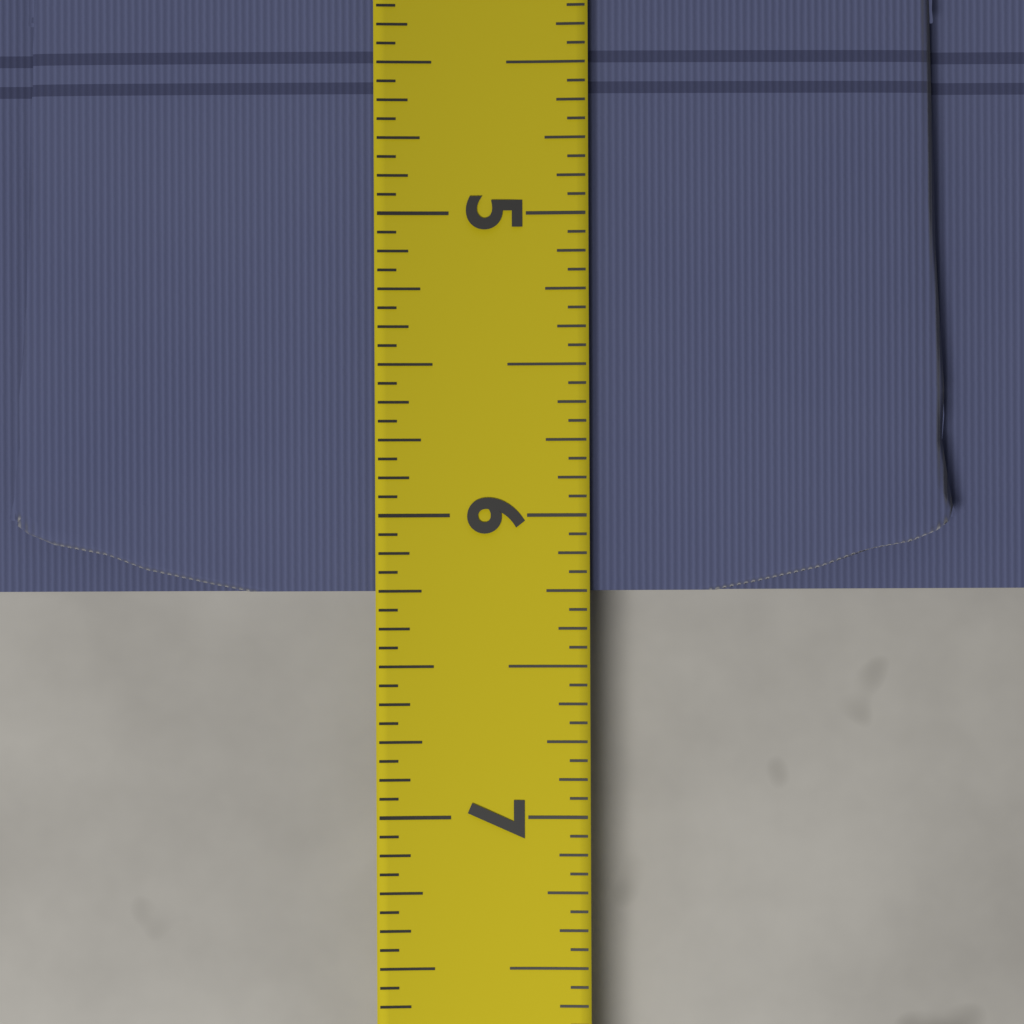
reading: 6.2500 (no unit)
